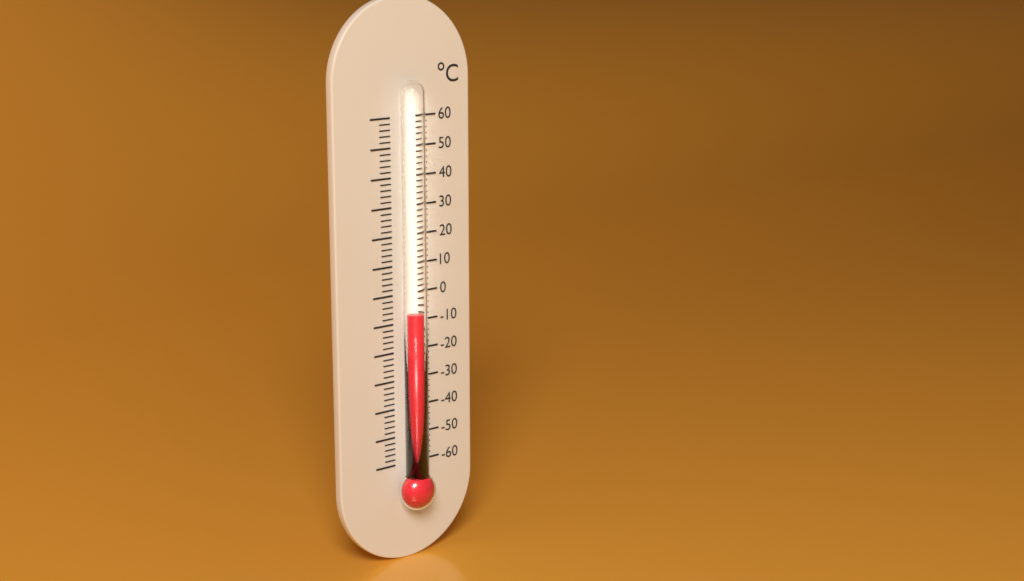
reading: -6 °C
